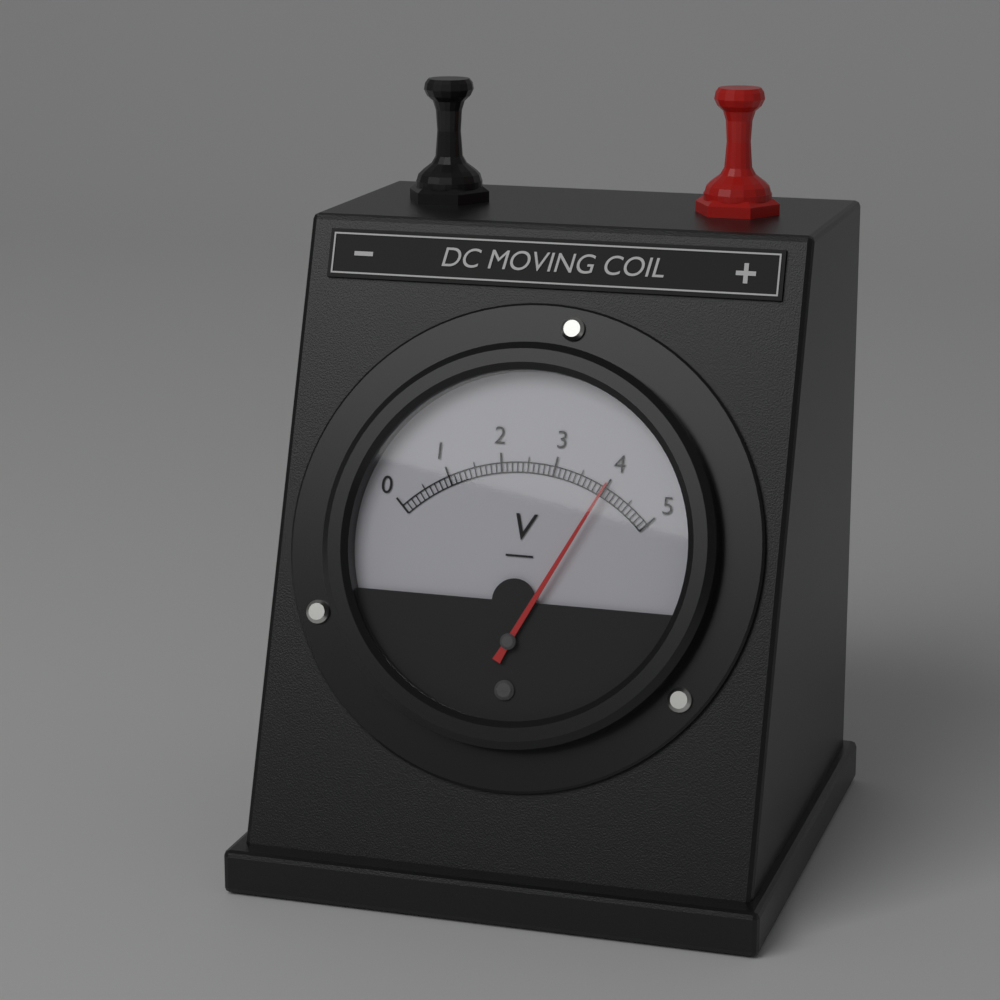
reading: 4.0 V
